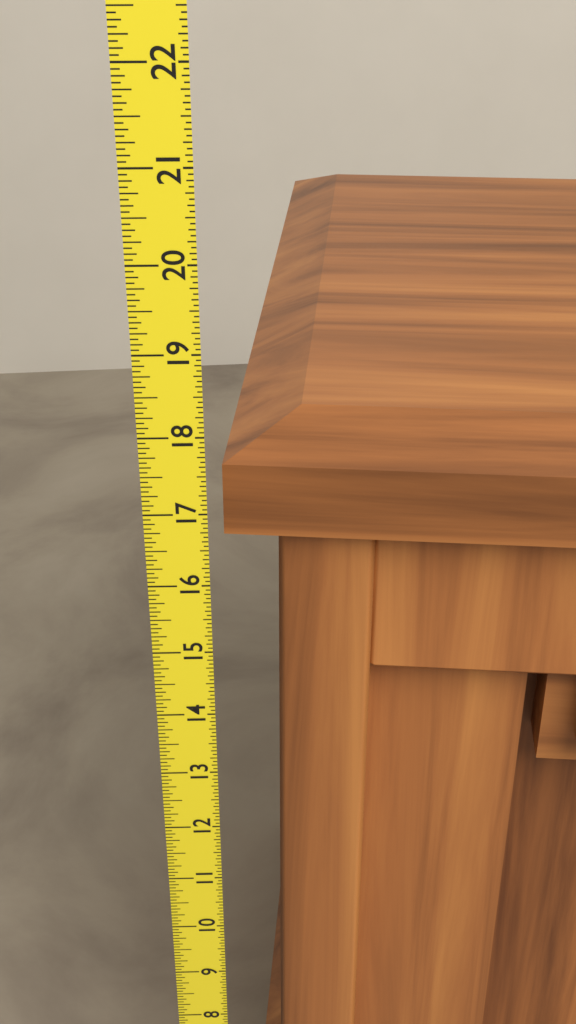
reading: 17.8750 (no unit)
